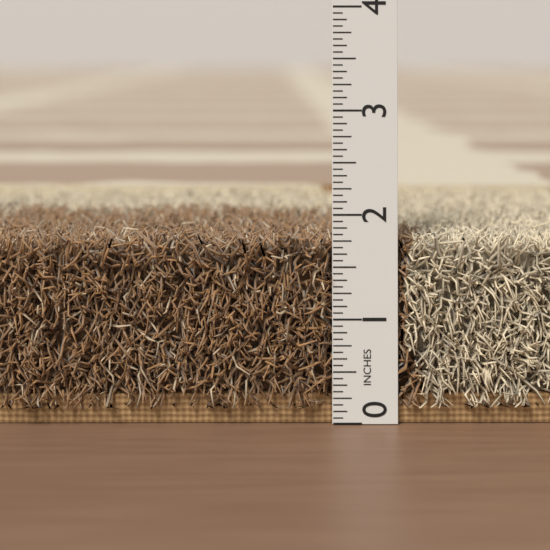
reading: 1.8125 in
